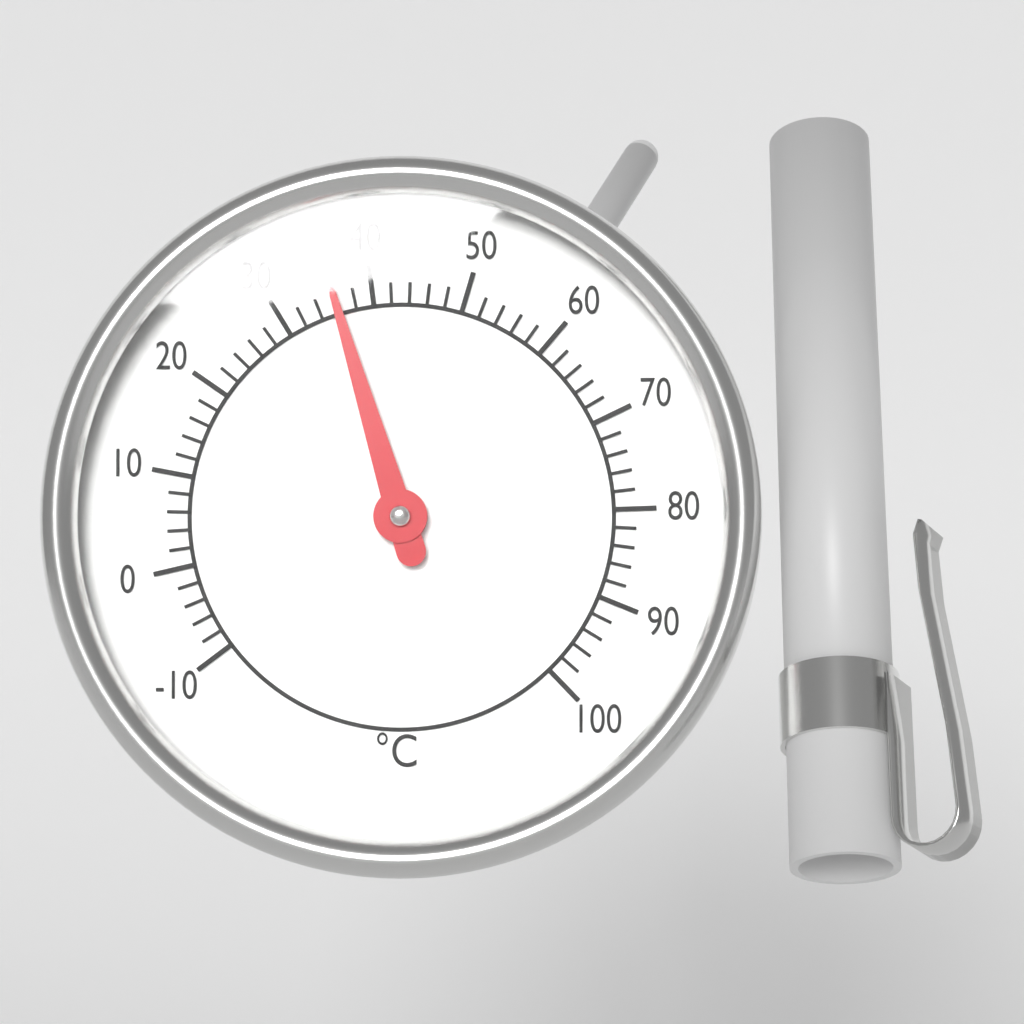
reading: 36 °C
